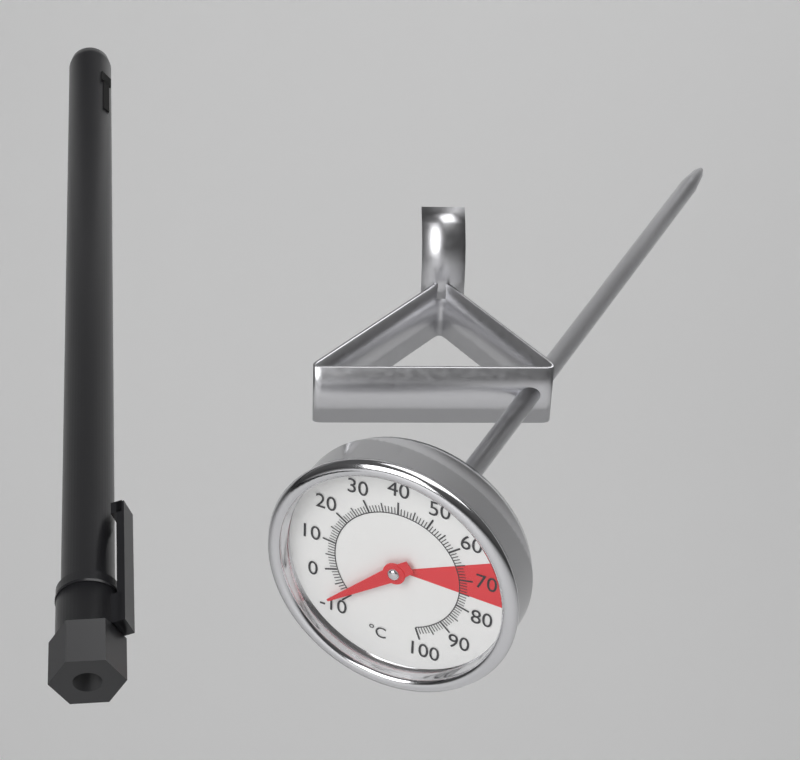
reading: -8 °C
